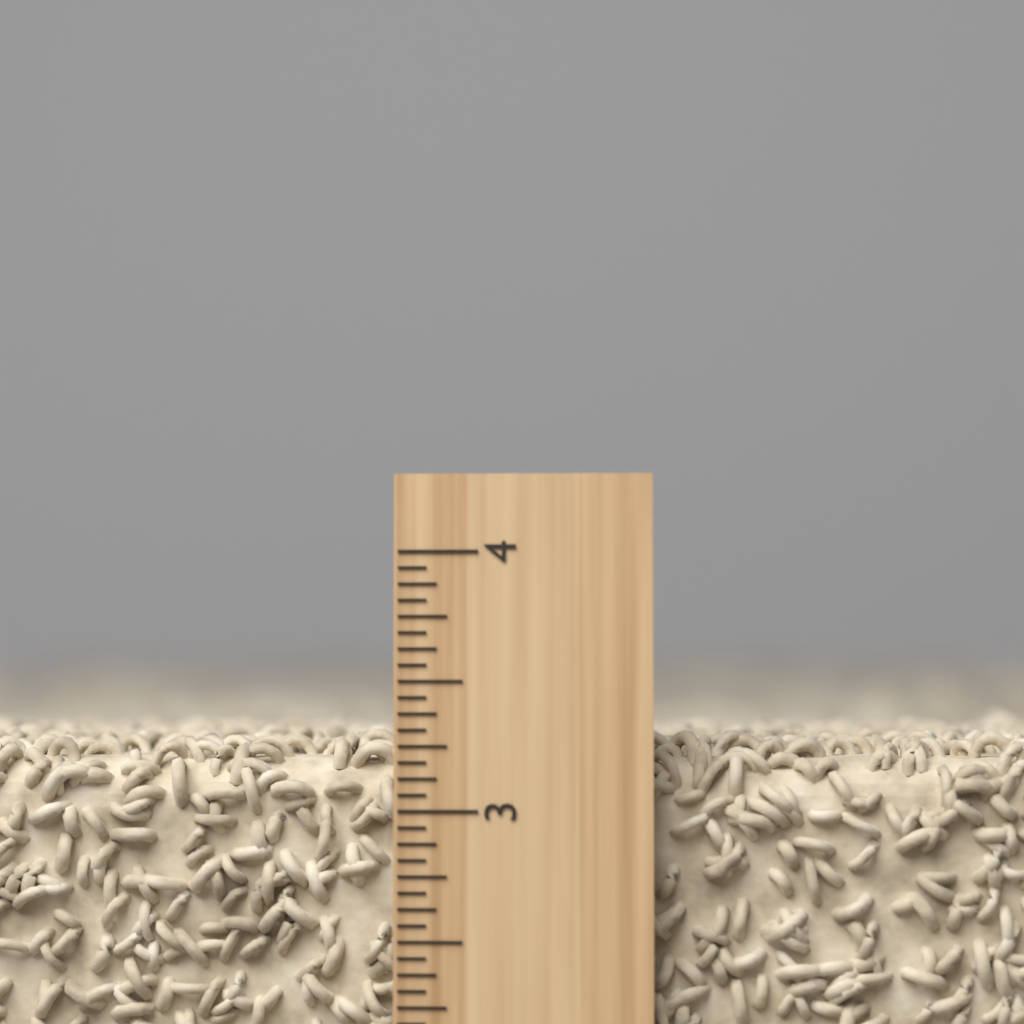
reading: 3.3125 inch
